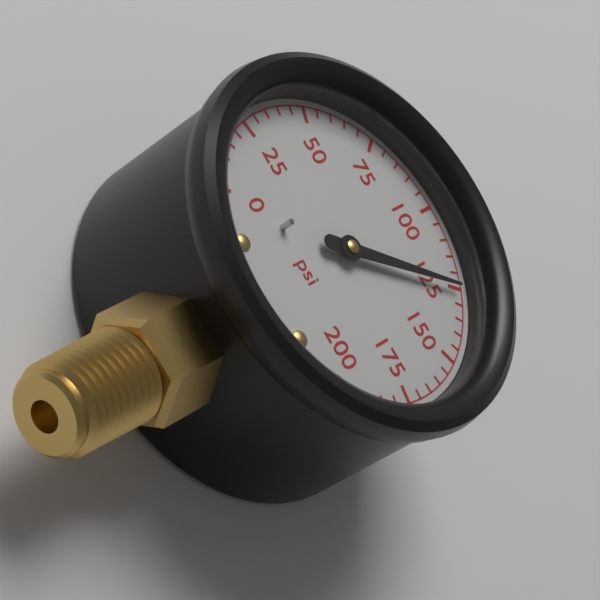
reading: 125 psi
